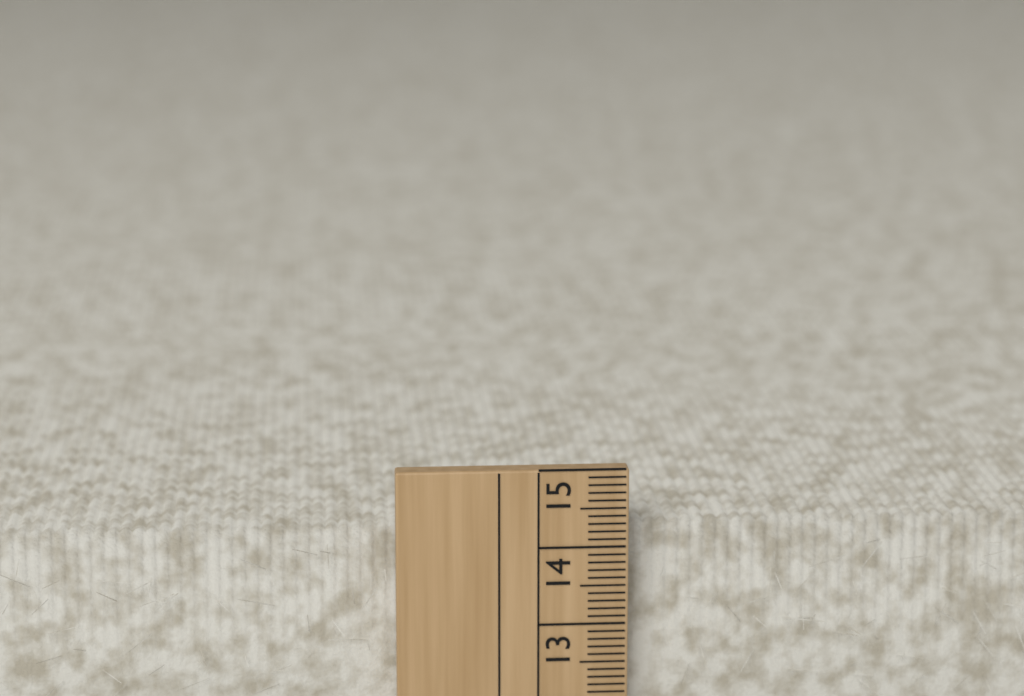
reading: 14.2 cm
